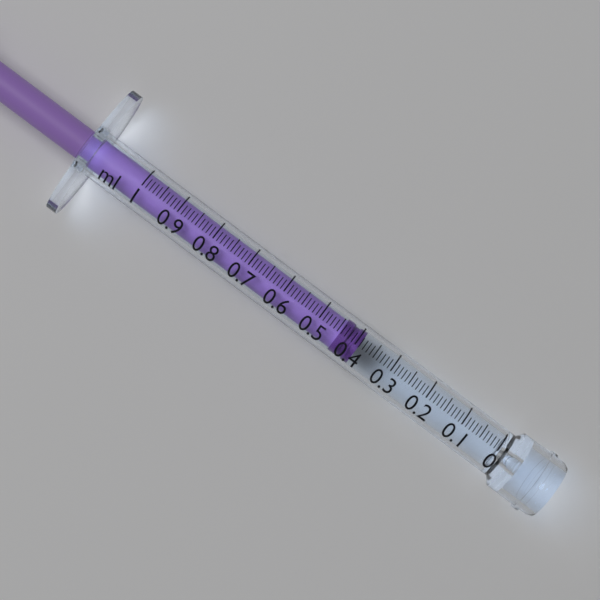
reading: 0.39 ml
